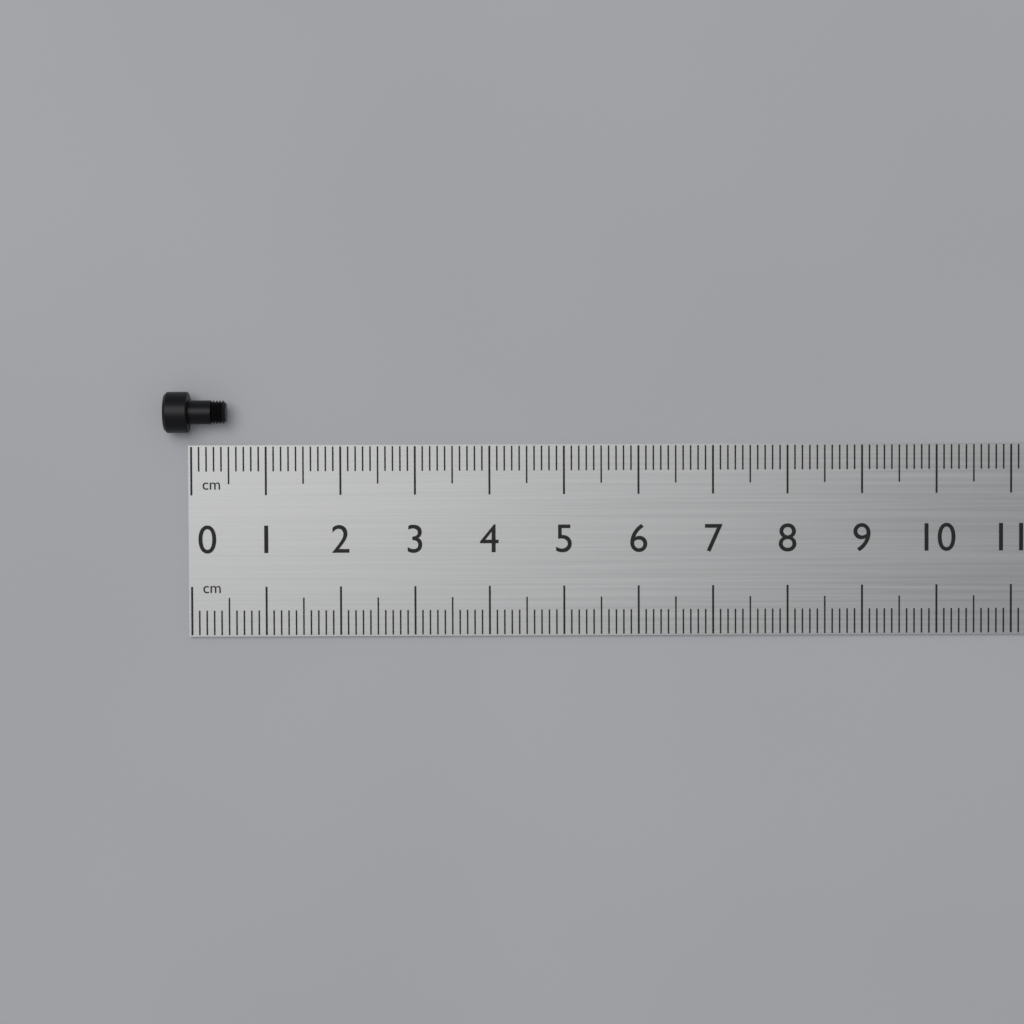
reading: 0.5 cm
